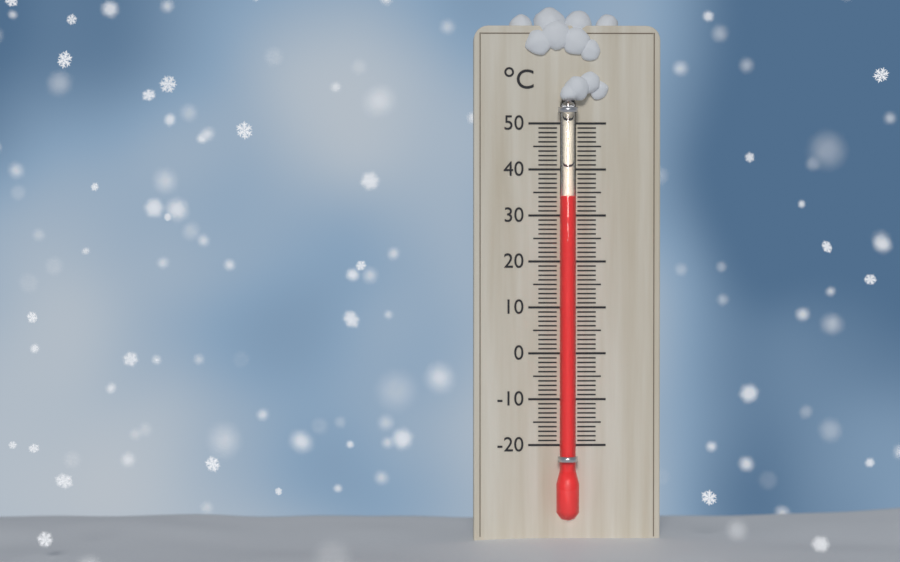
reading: 34 °C
